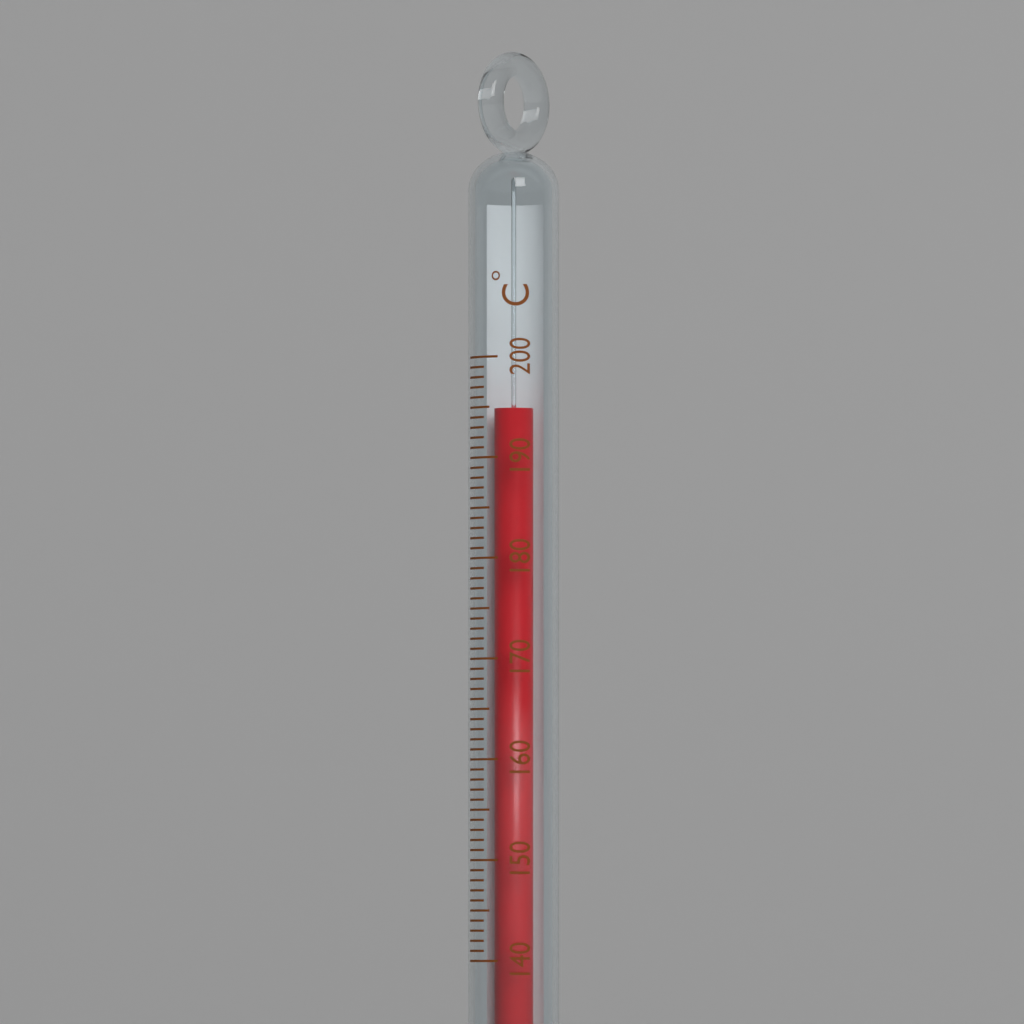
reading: 195 °C
